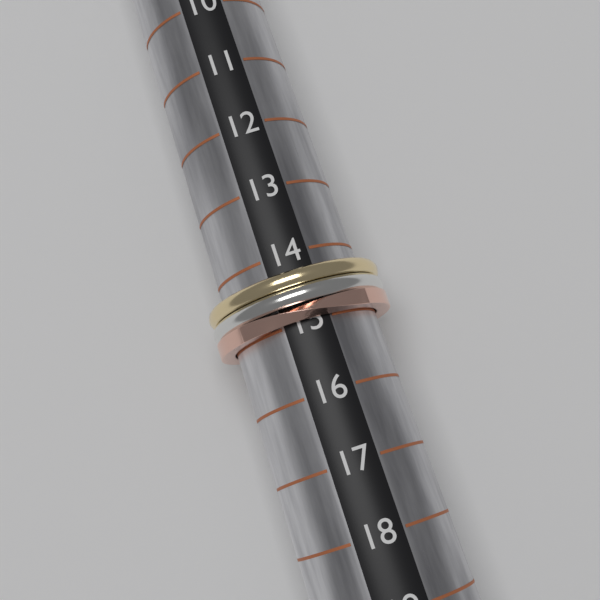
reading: 15 (no unit)
